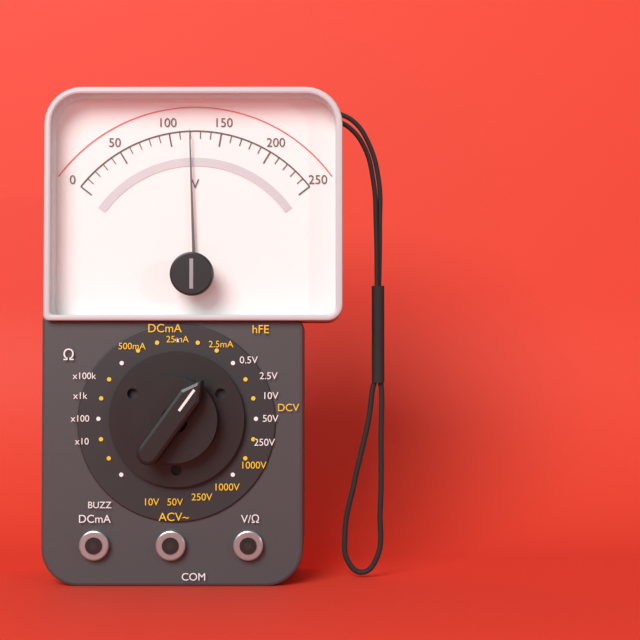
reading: 120 V
